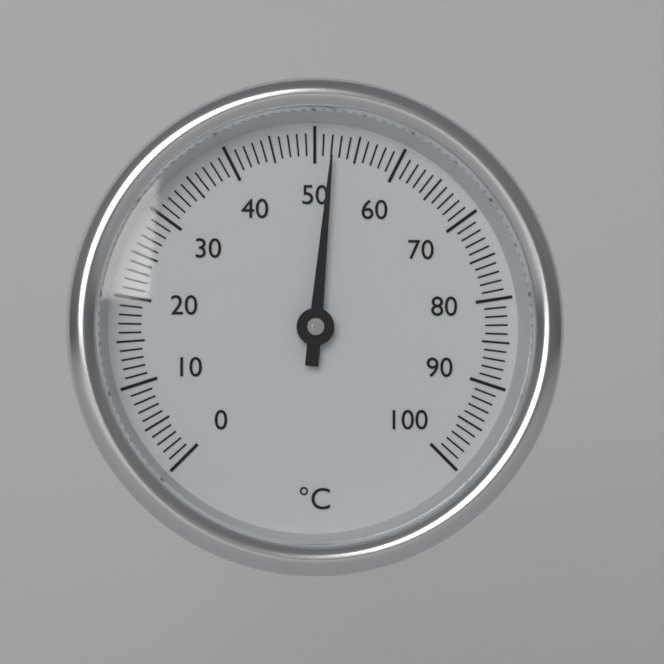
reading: 52 °C
